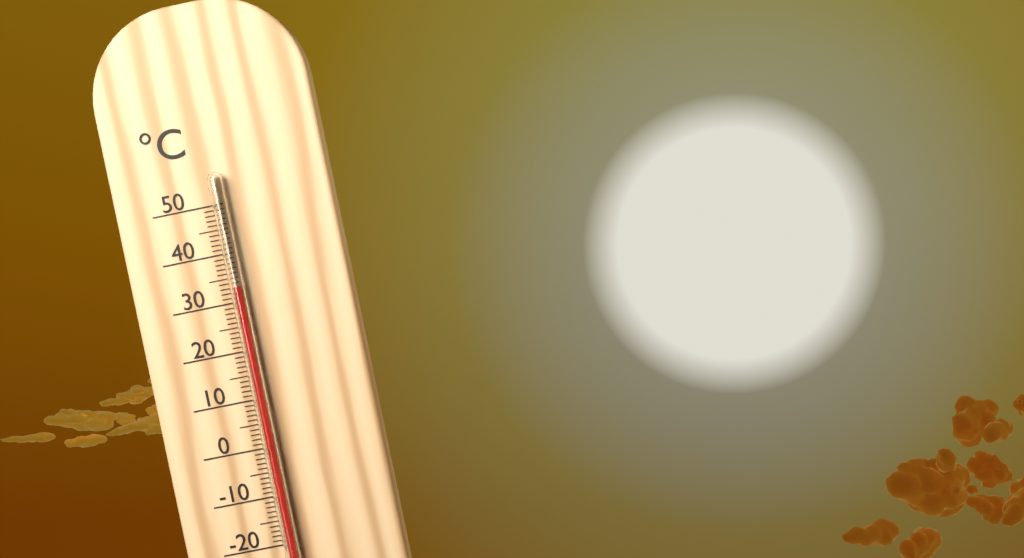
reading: 33 °C
